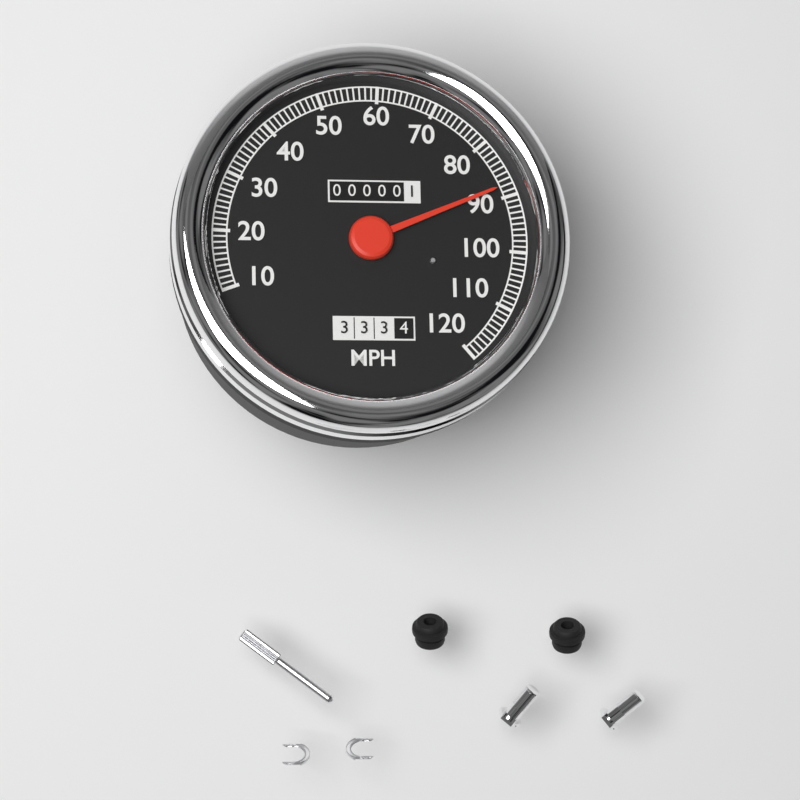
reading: 88 MPH
